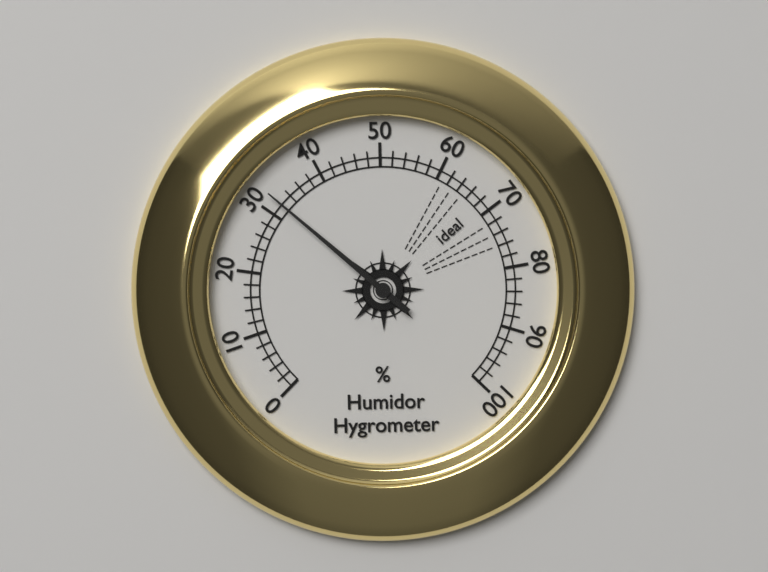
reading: 32 %
